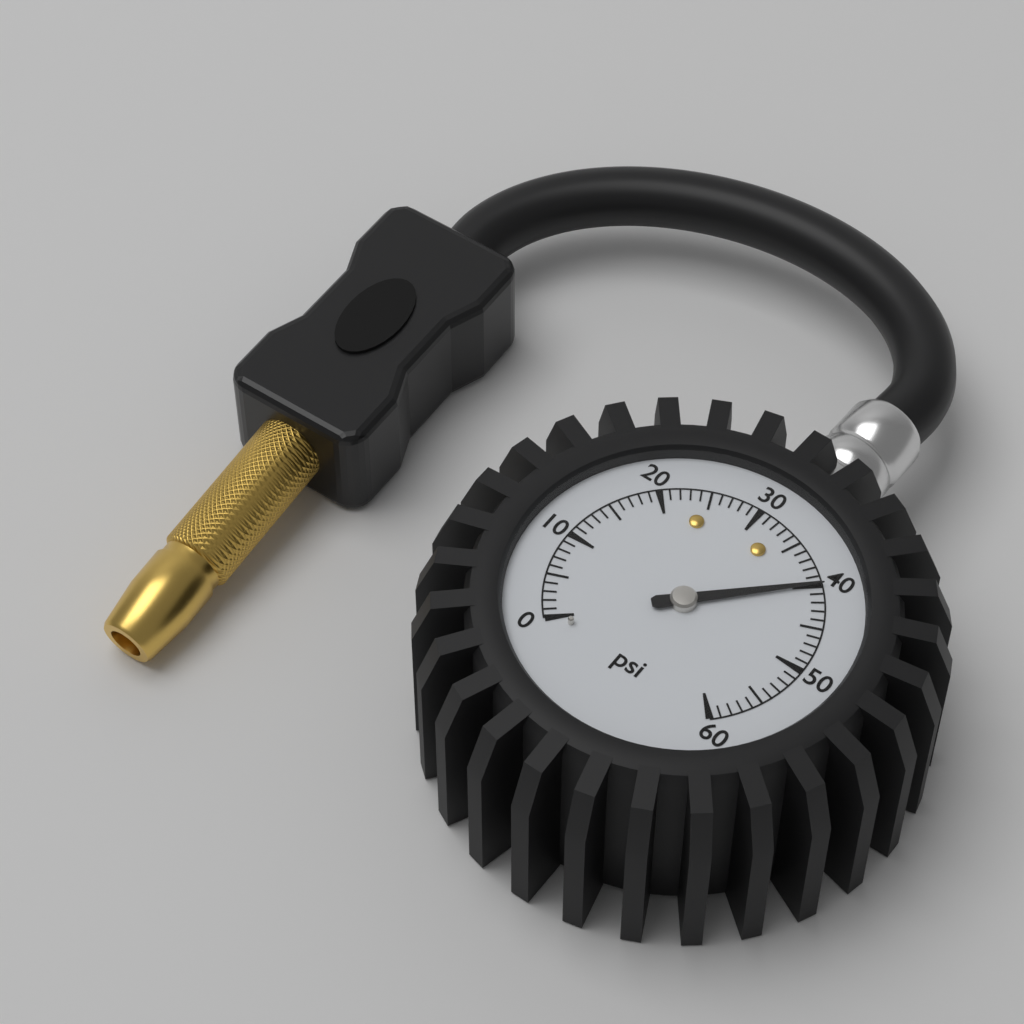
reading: 40 psi
